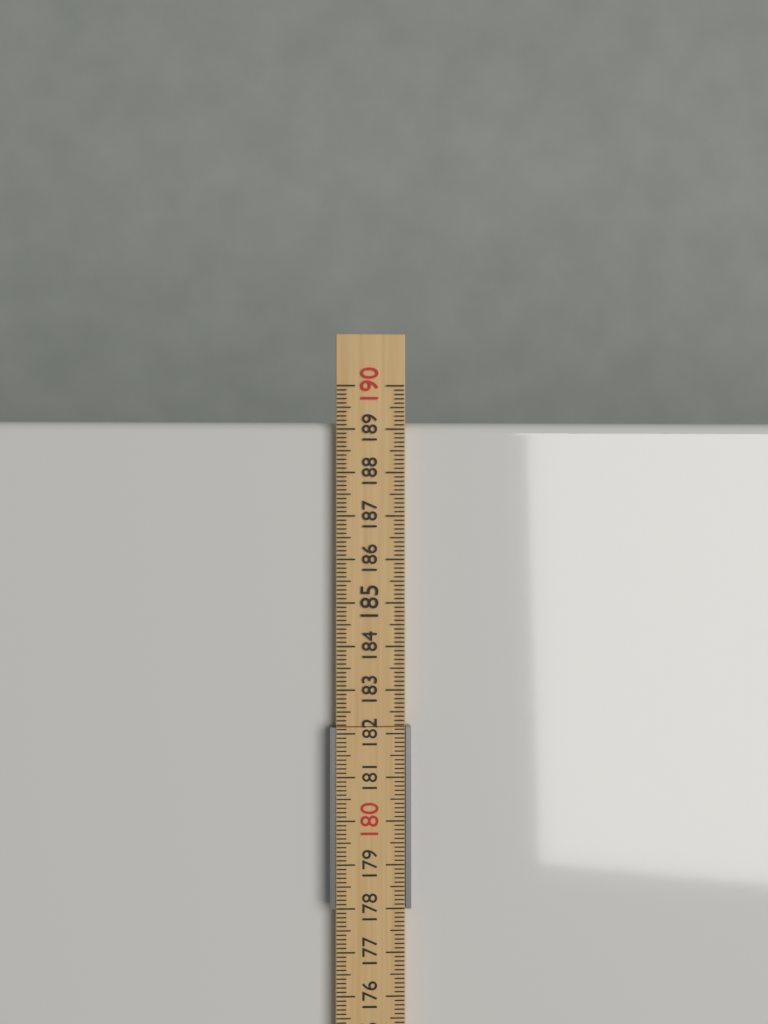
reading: 189.2 cm
